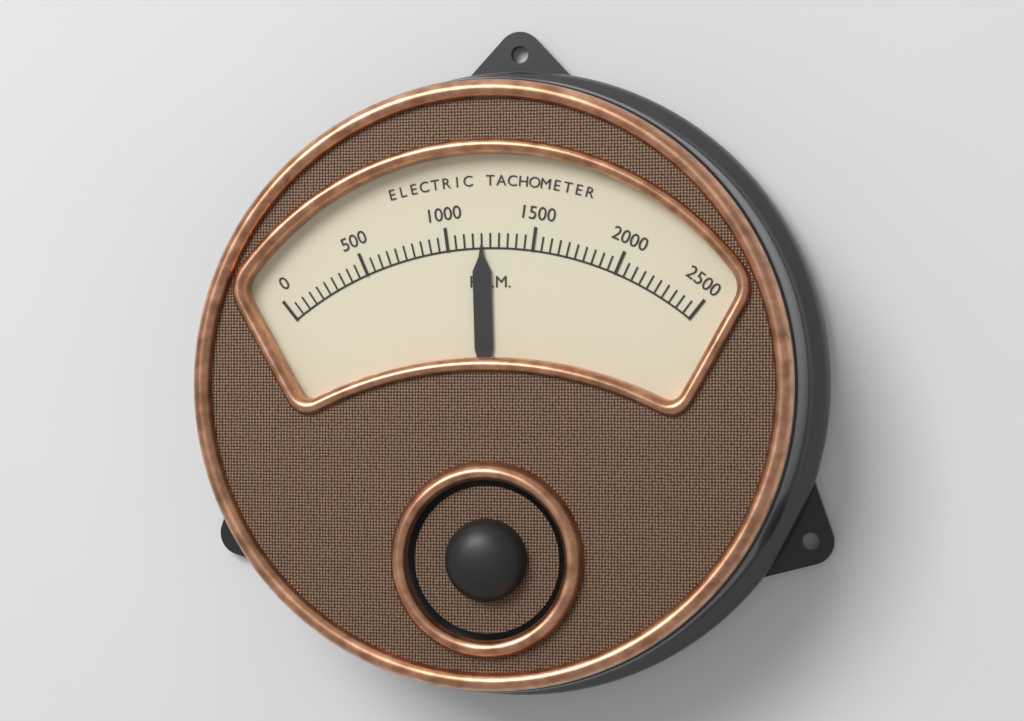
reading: 1200 RPM
